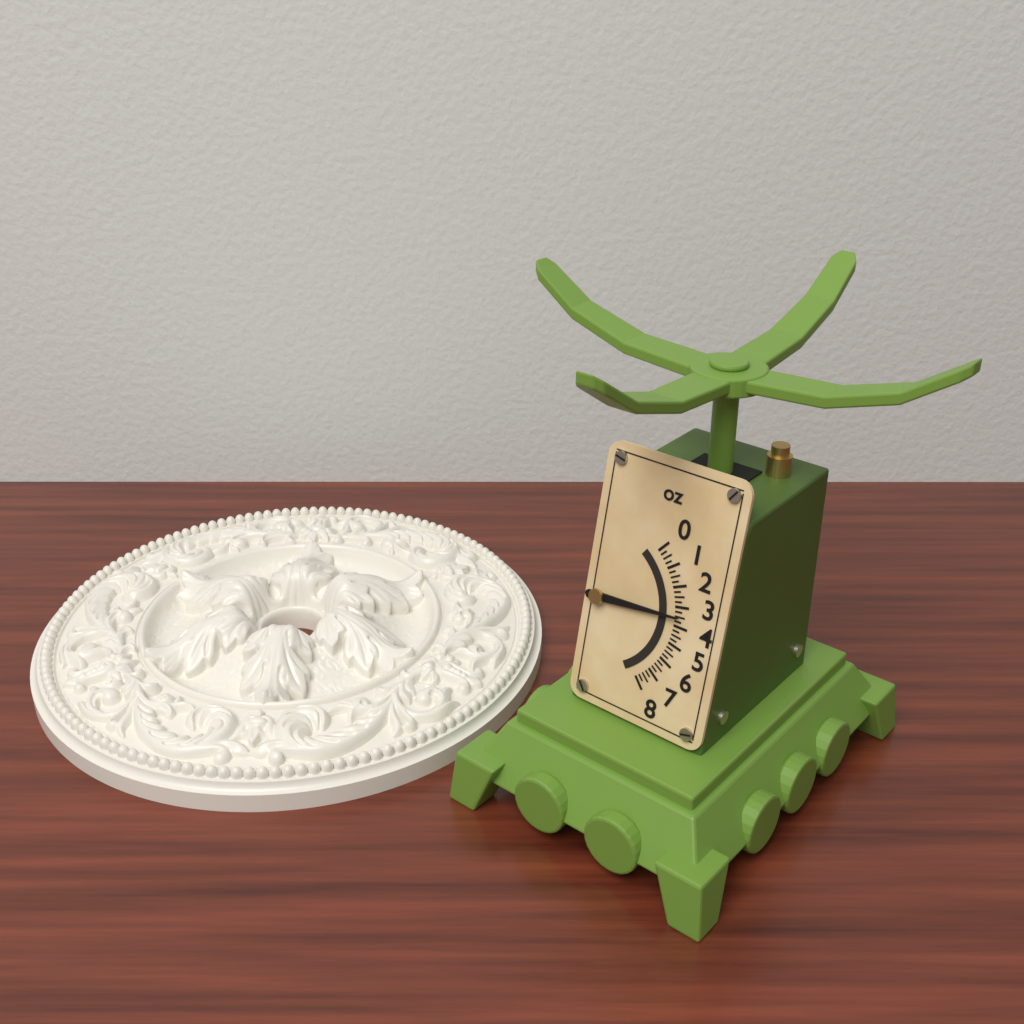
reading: 3.50 oz
